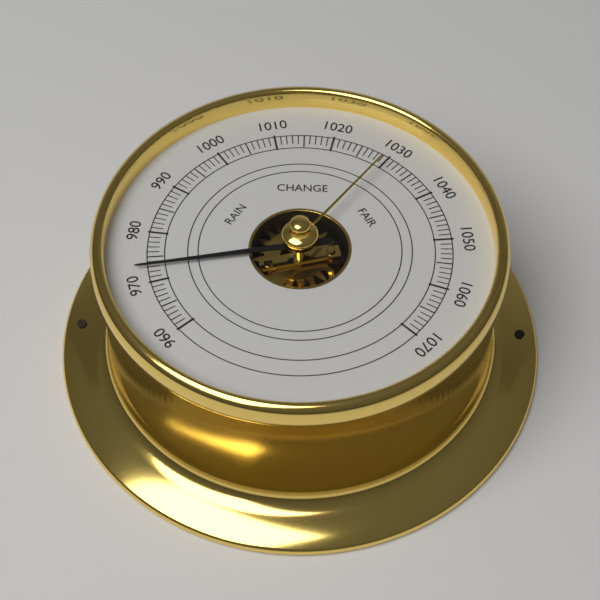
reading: 973 (no unit)
